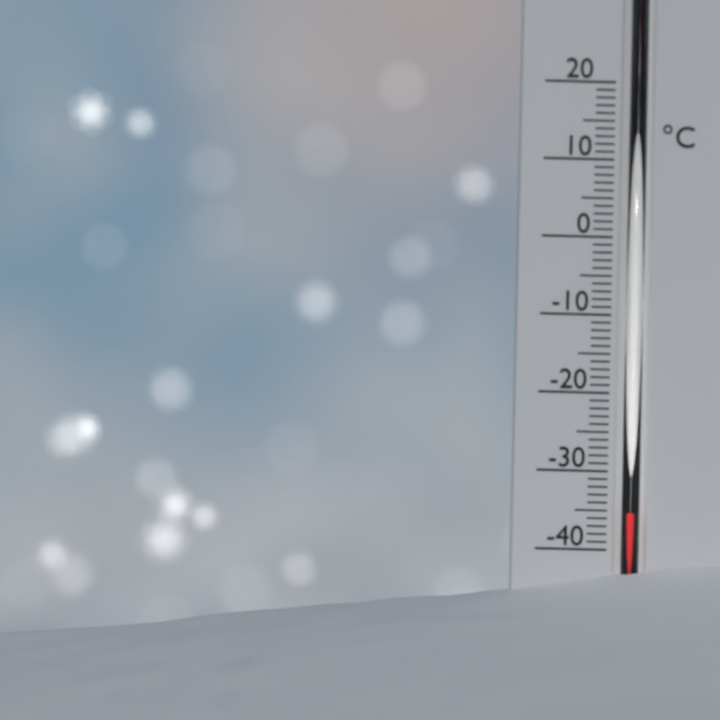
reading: -35 °C
